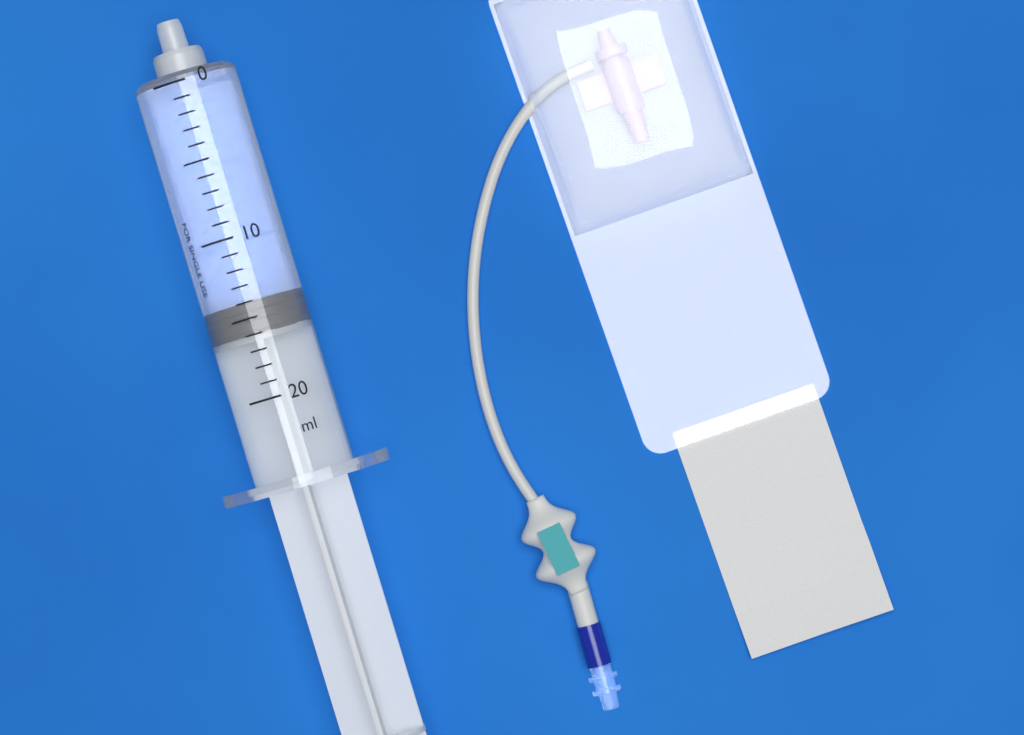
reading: 14 ml
